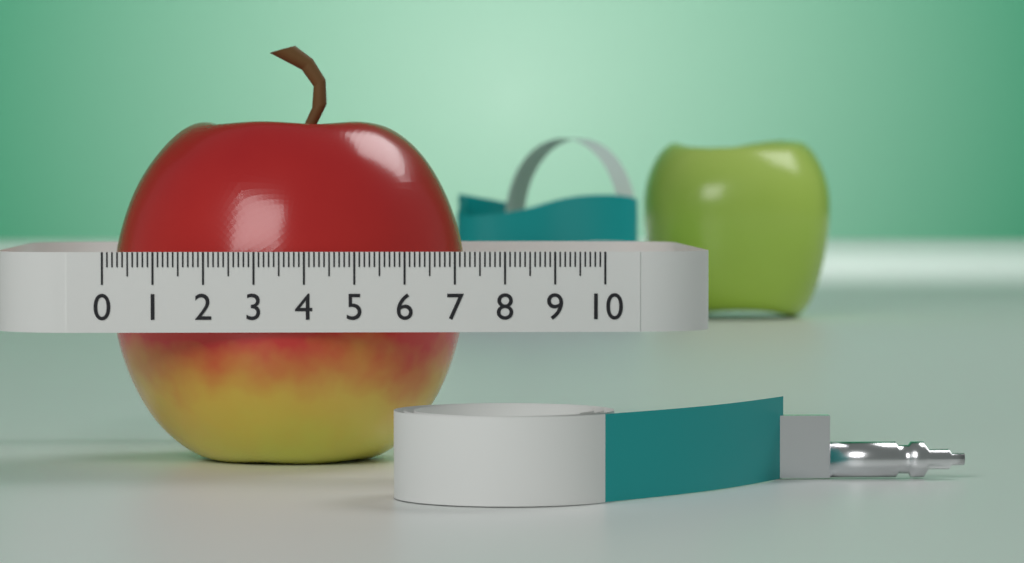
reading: 7.3 (no unit)
